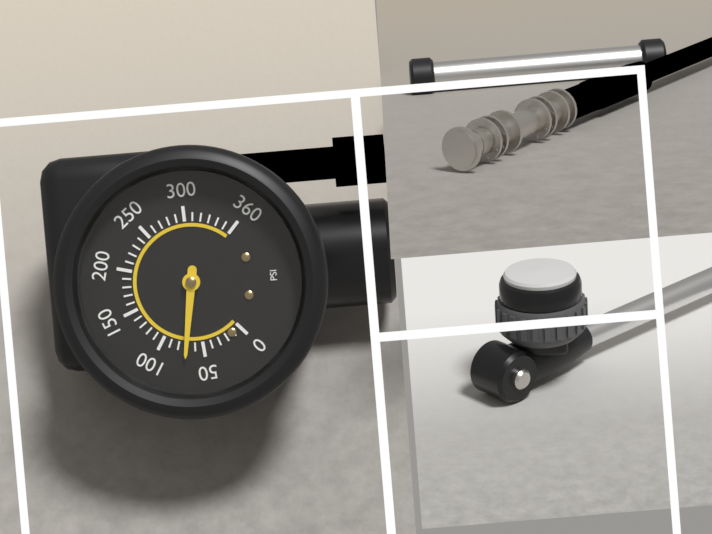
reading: 70 psi
